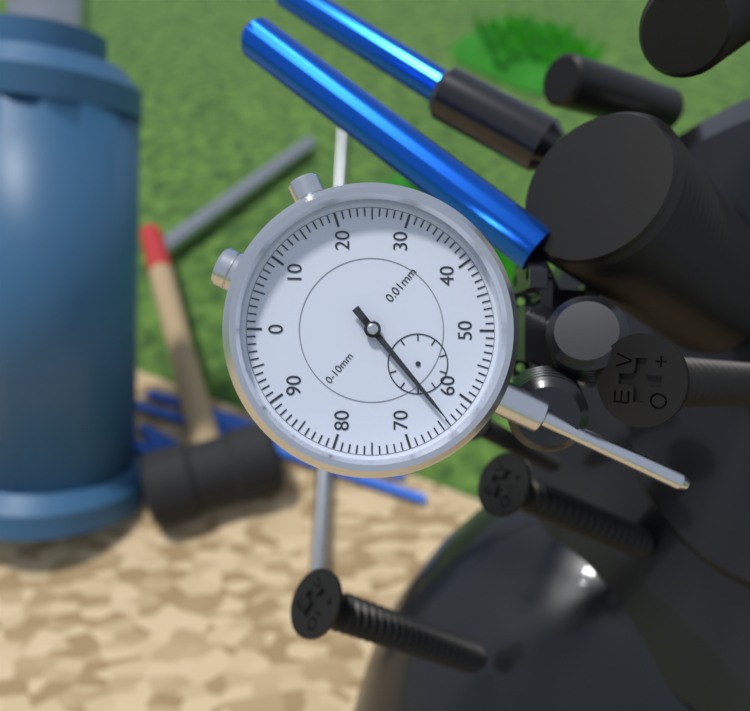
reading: 0.64 mm
